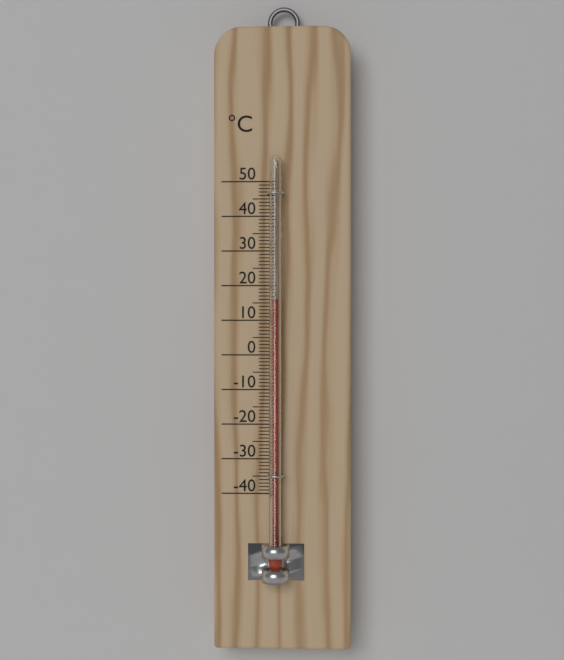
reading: 16 °C
